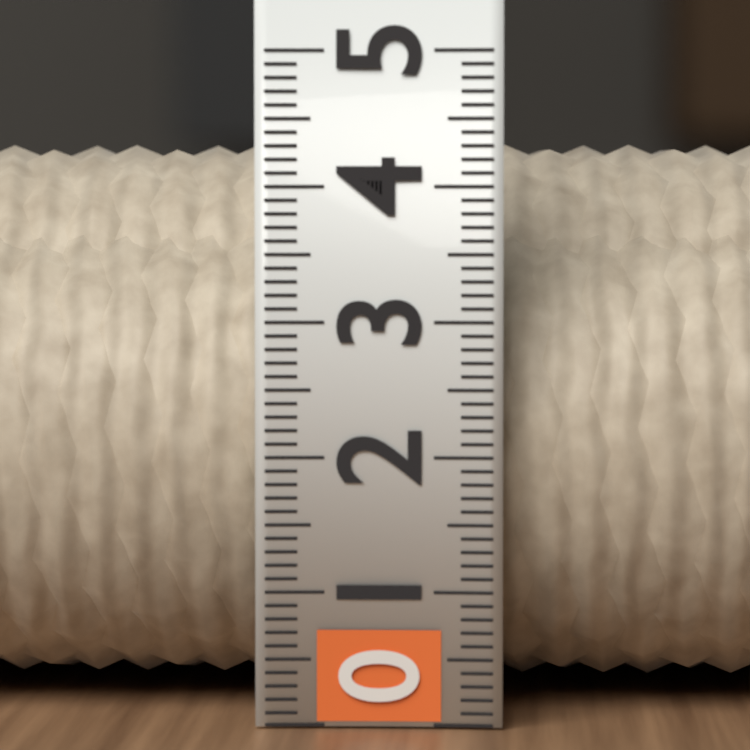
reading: 4.4 (no unit)
